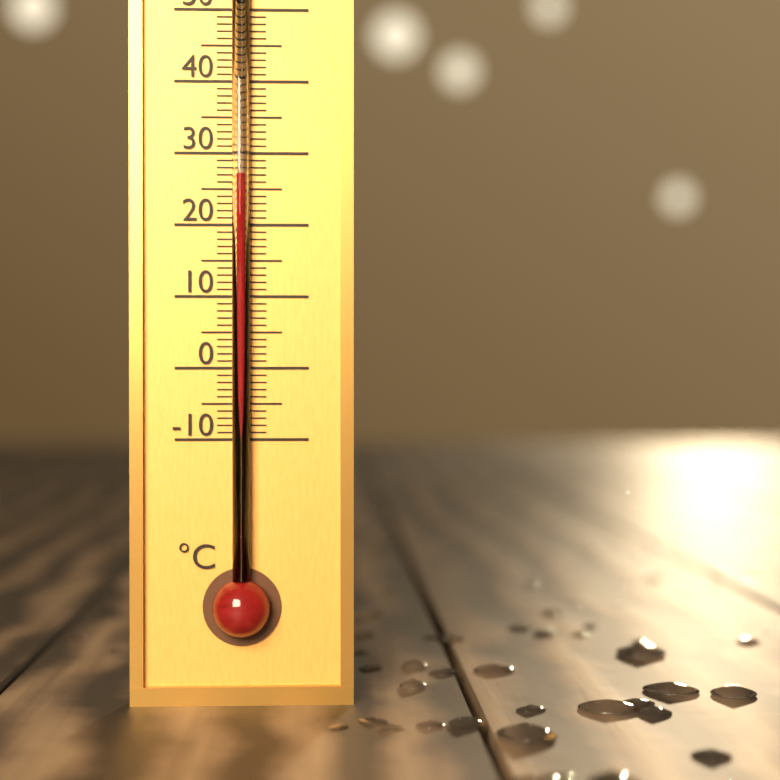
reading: 27 °C
